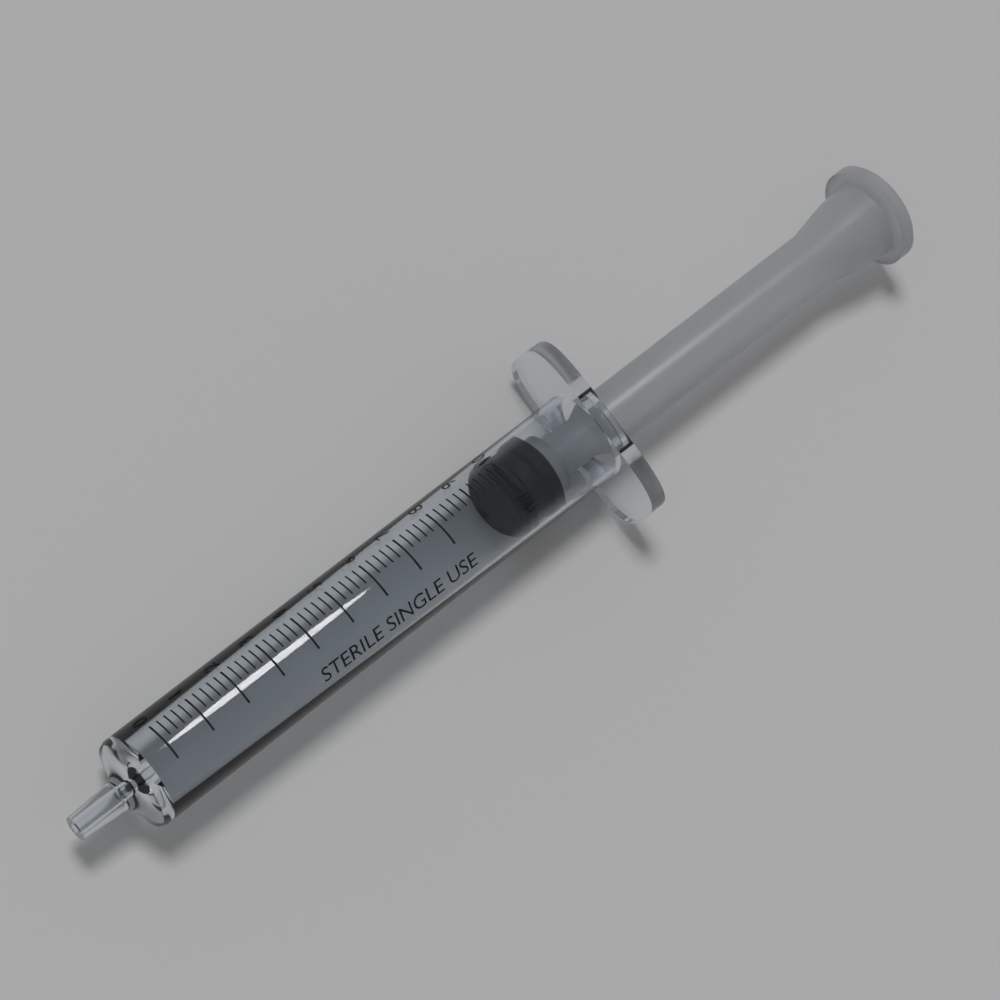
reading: 9.8 ml
